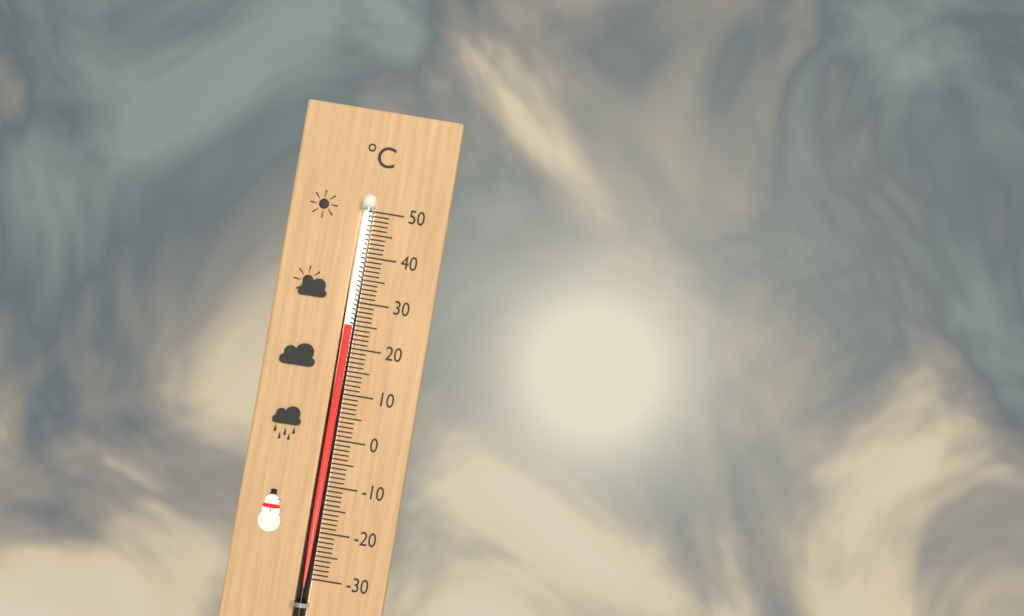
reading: 25 °C
